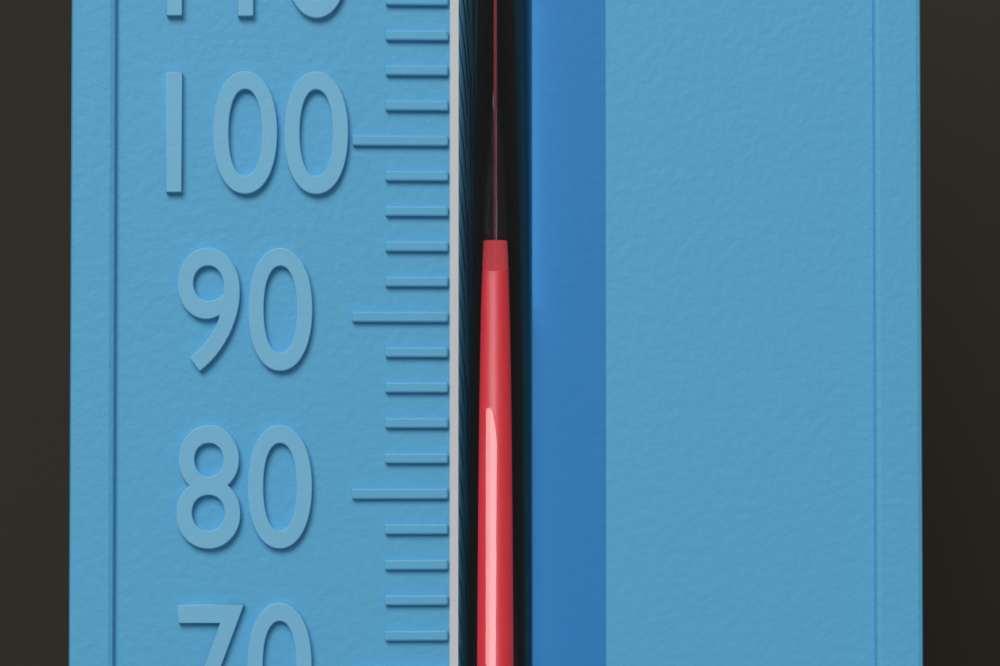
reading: 92 °F
